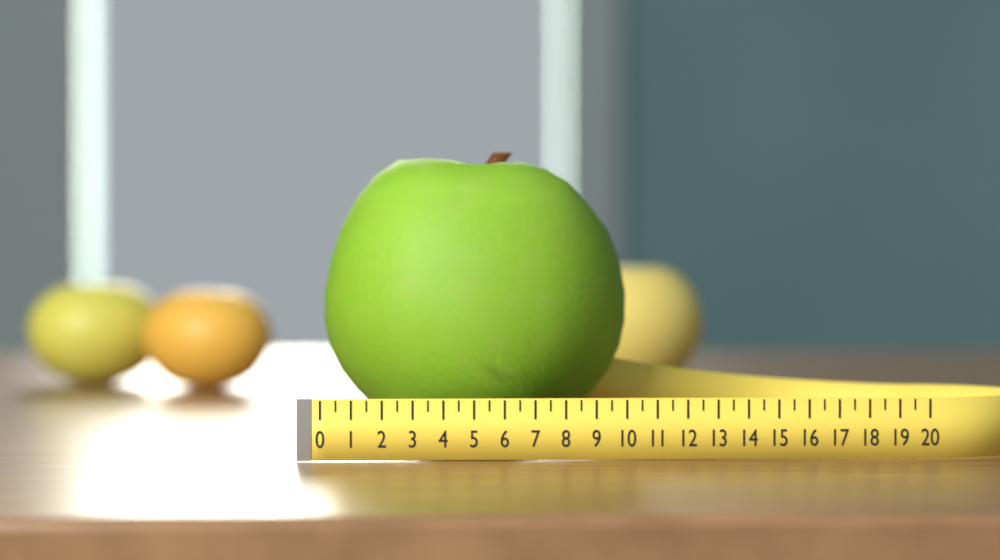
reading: 10.5 (no unit)
